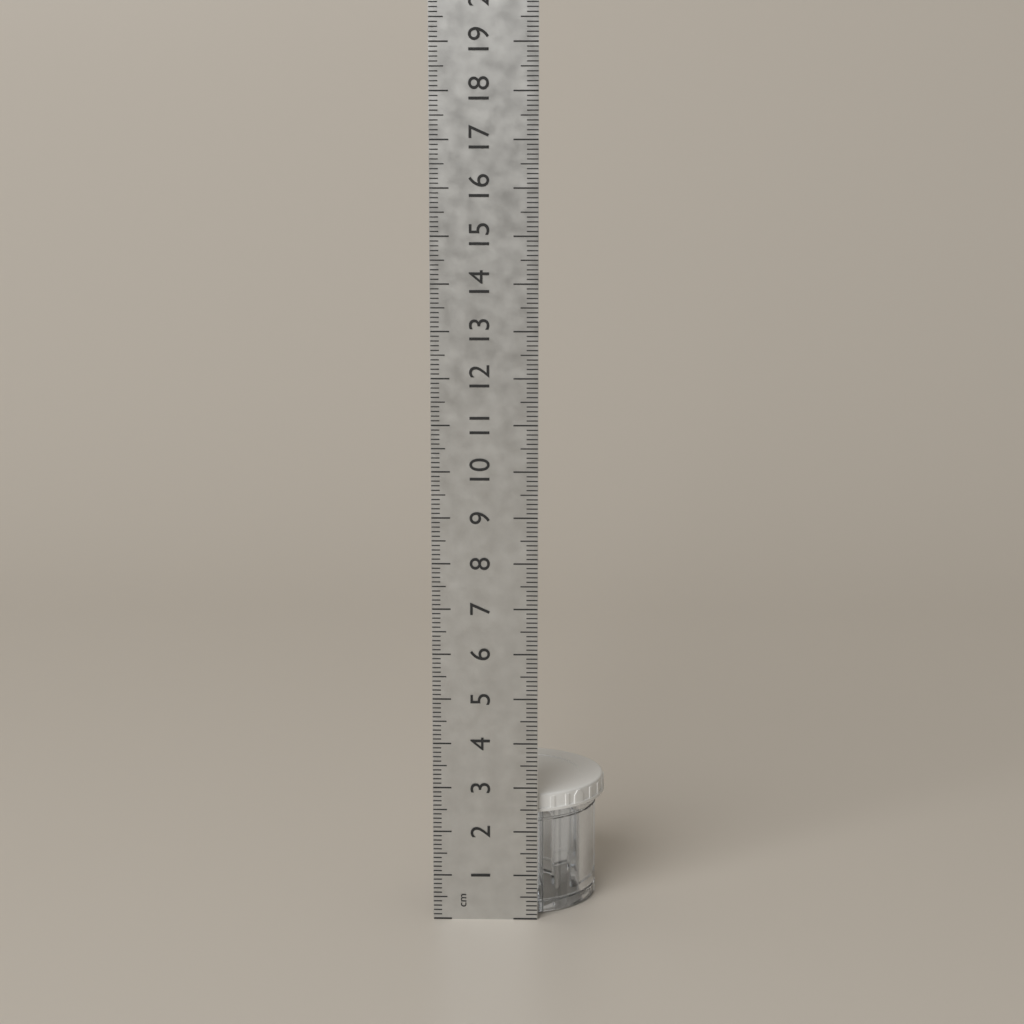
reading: 2.8 cm
